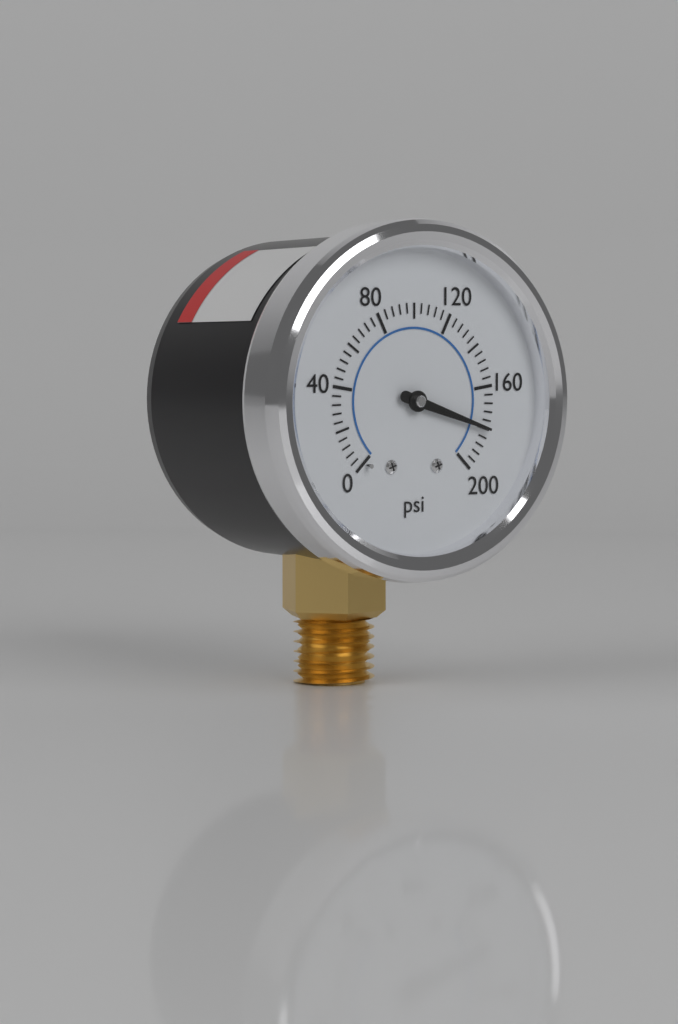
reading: 180 psi
